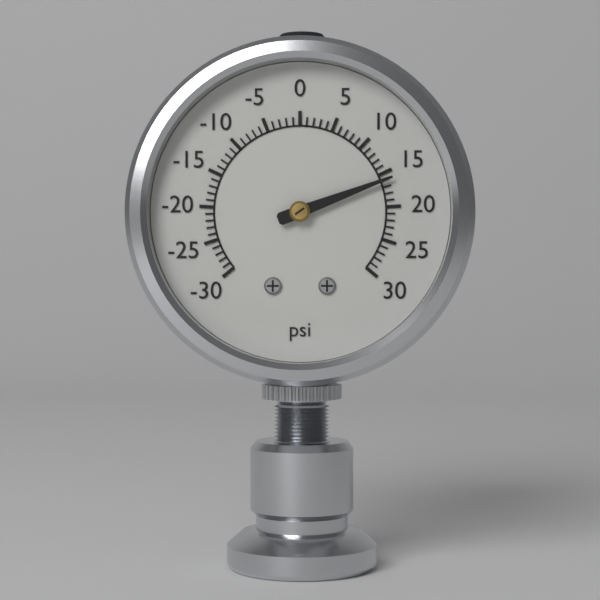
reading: 16 psi
